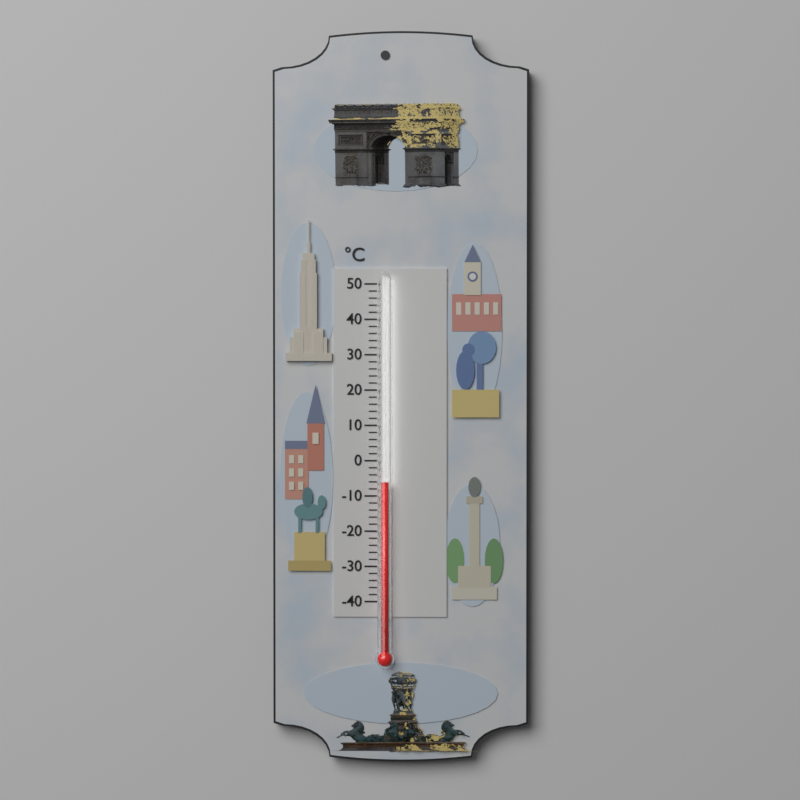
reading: -6 °C
